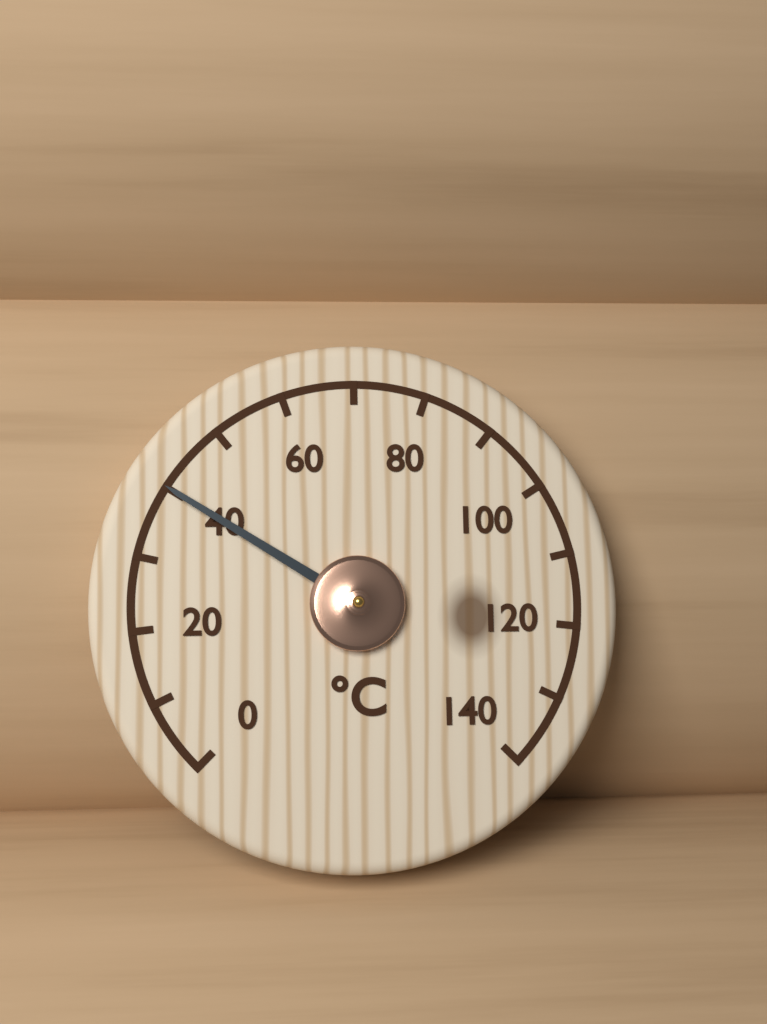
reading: 40 °C
